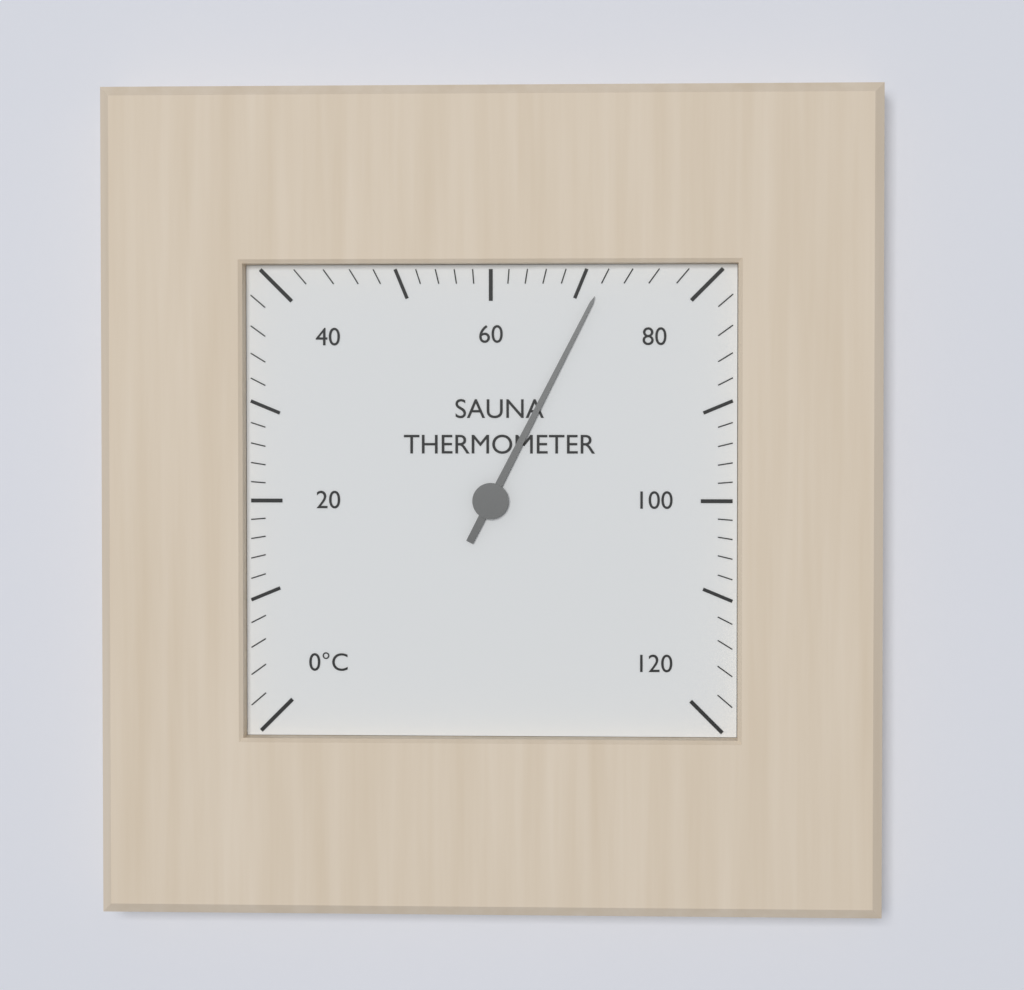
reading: 72 °C
